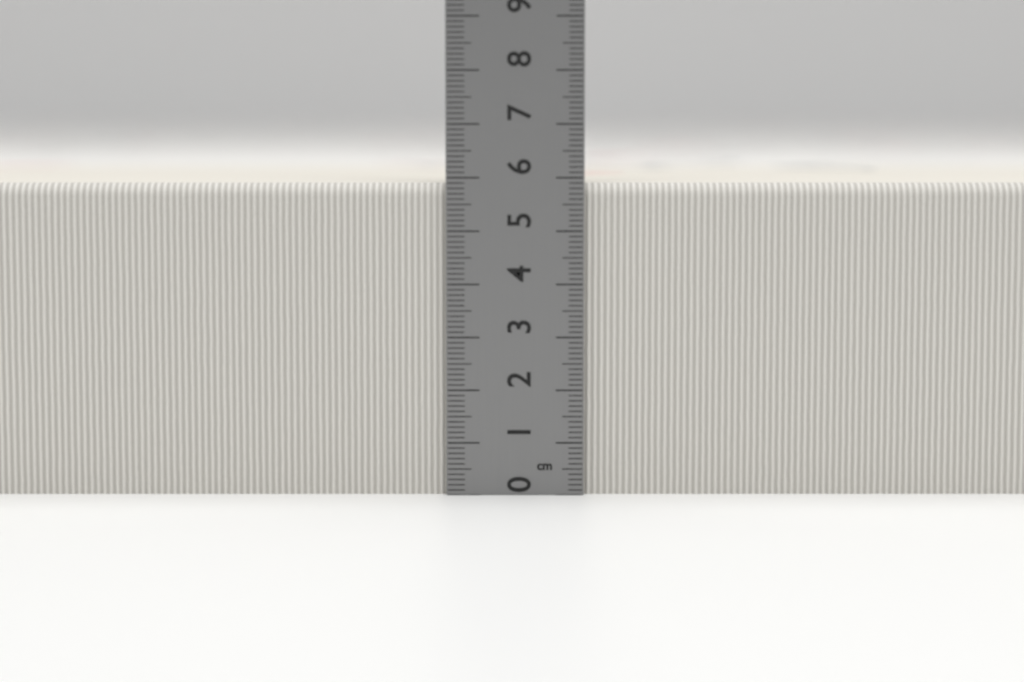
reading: 5.9 cm
